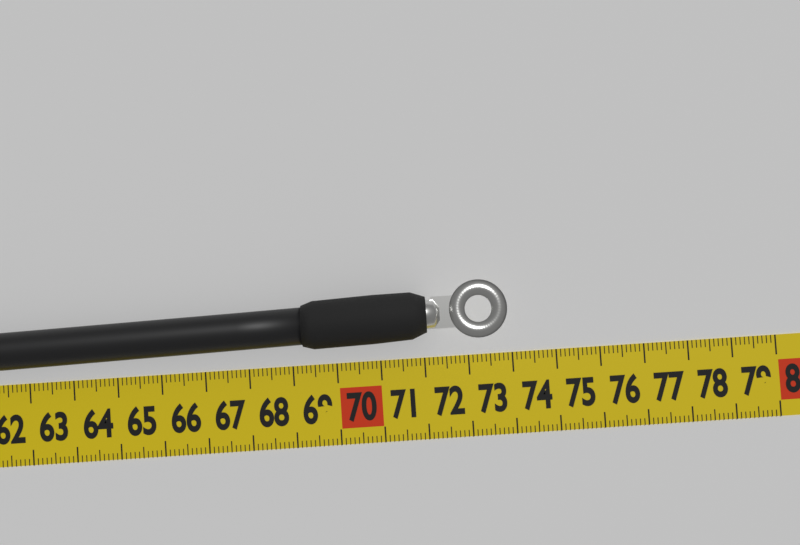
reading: 73.9 cm
